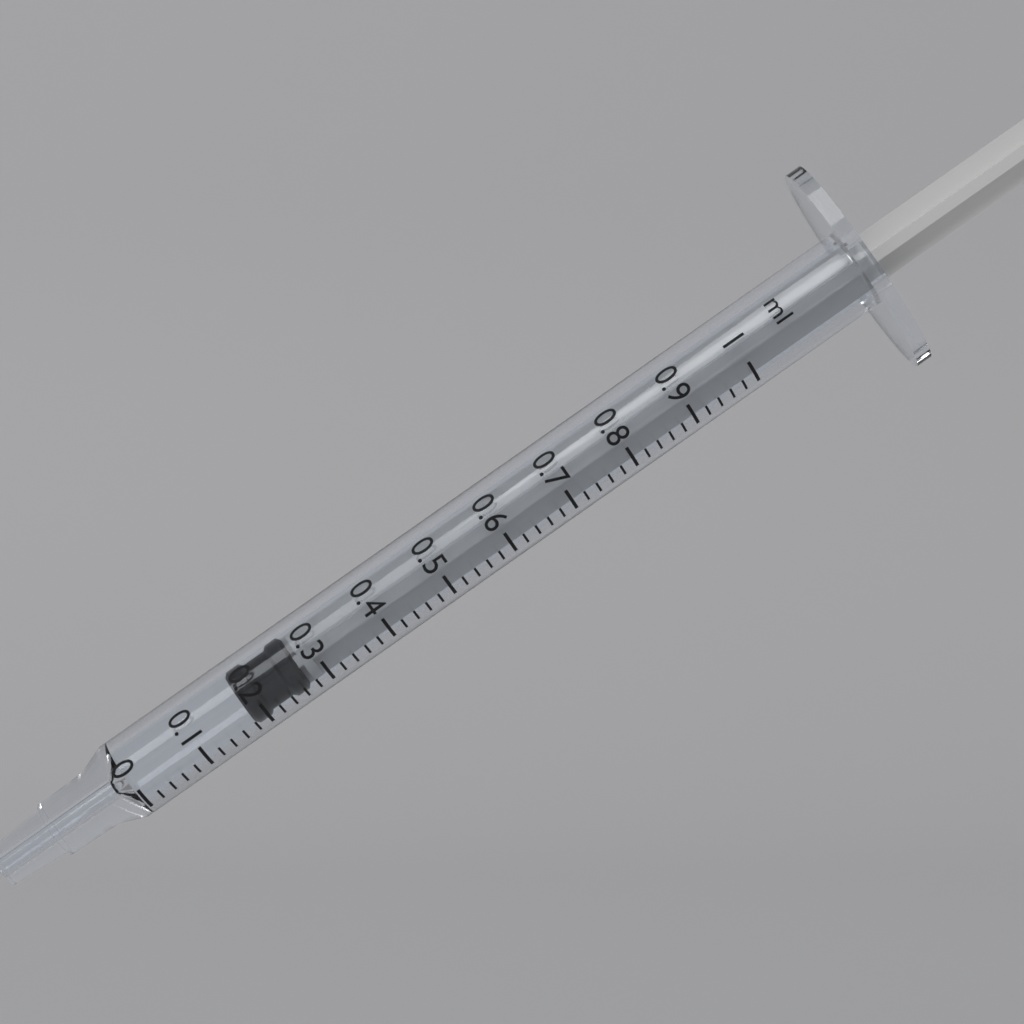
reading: 0.18 ml
